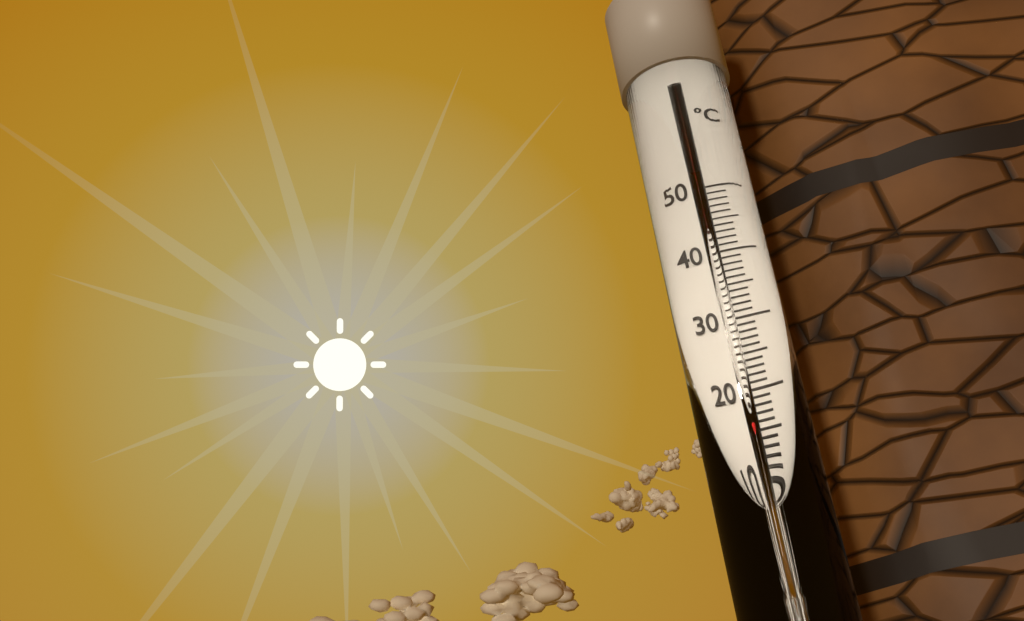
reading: 15 °C
